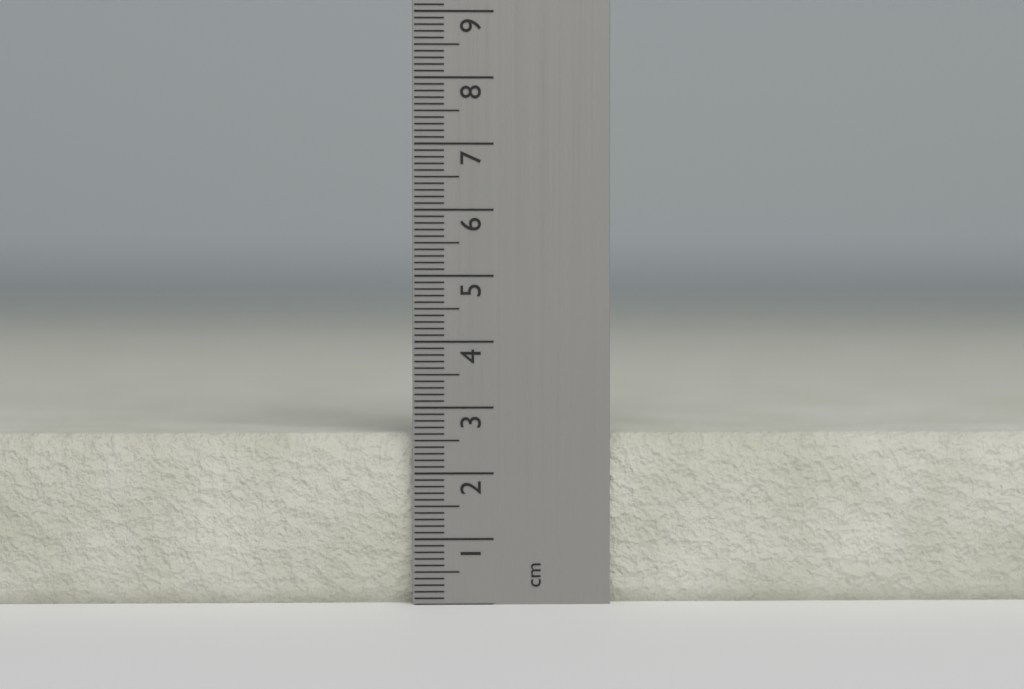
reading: 2.6 cm
